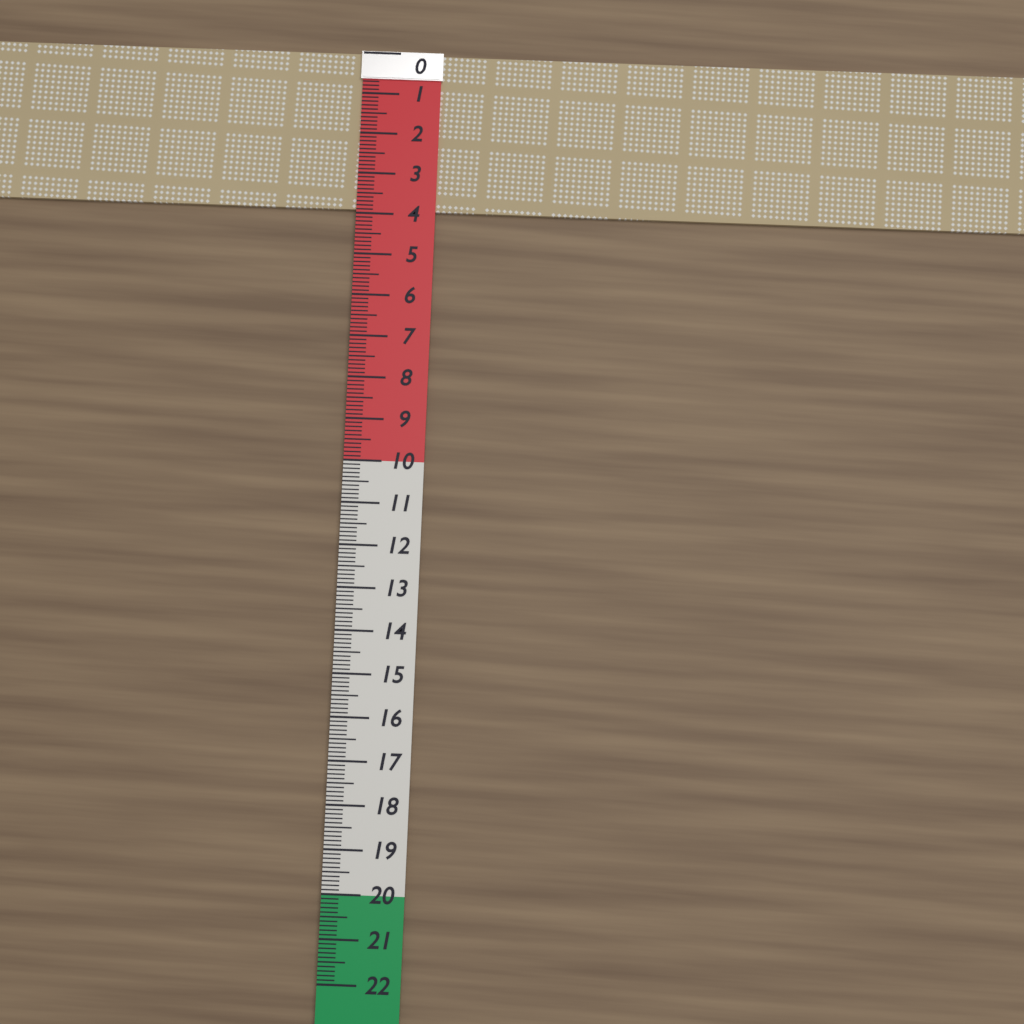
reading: 3.9 (no unit)
